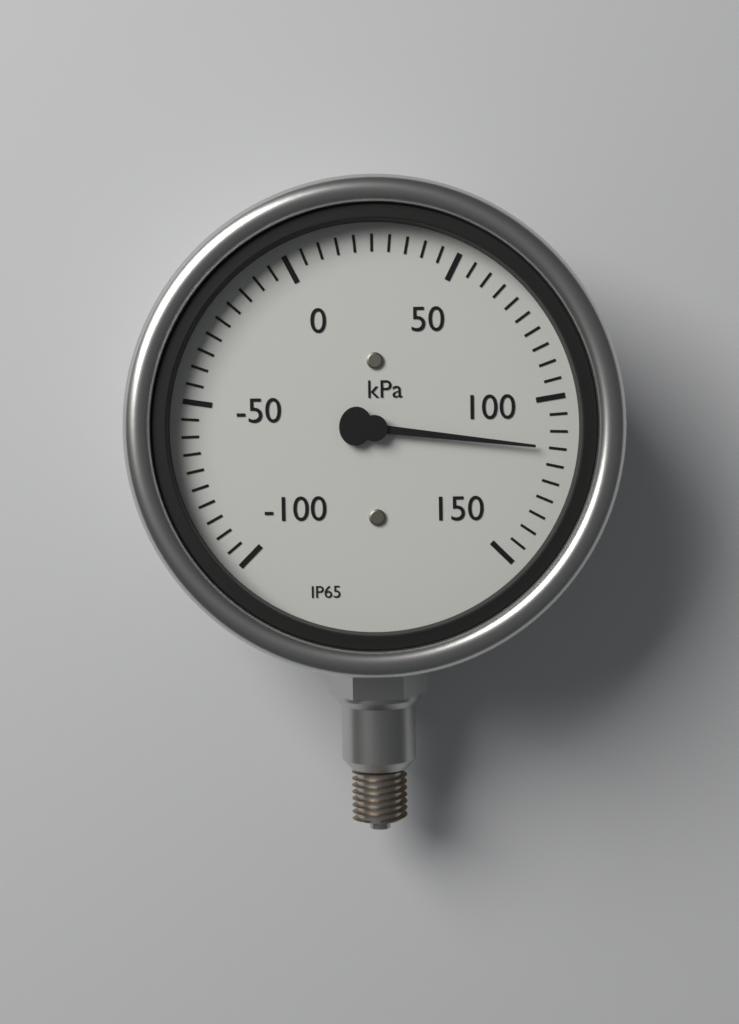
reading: 115 kPa
